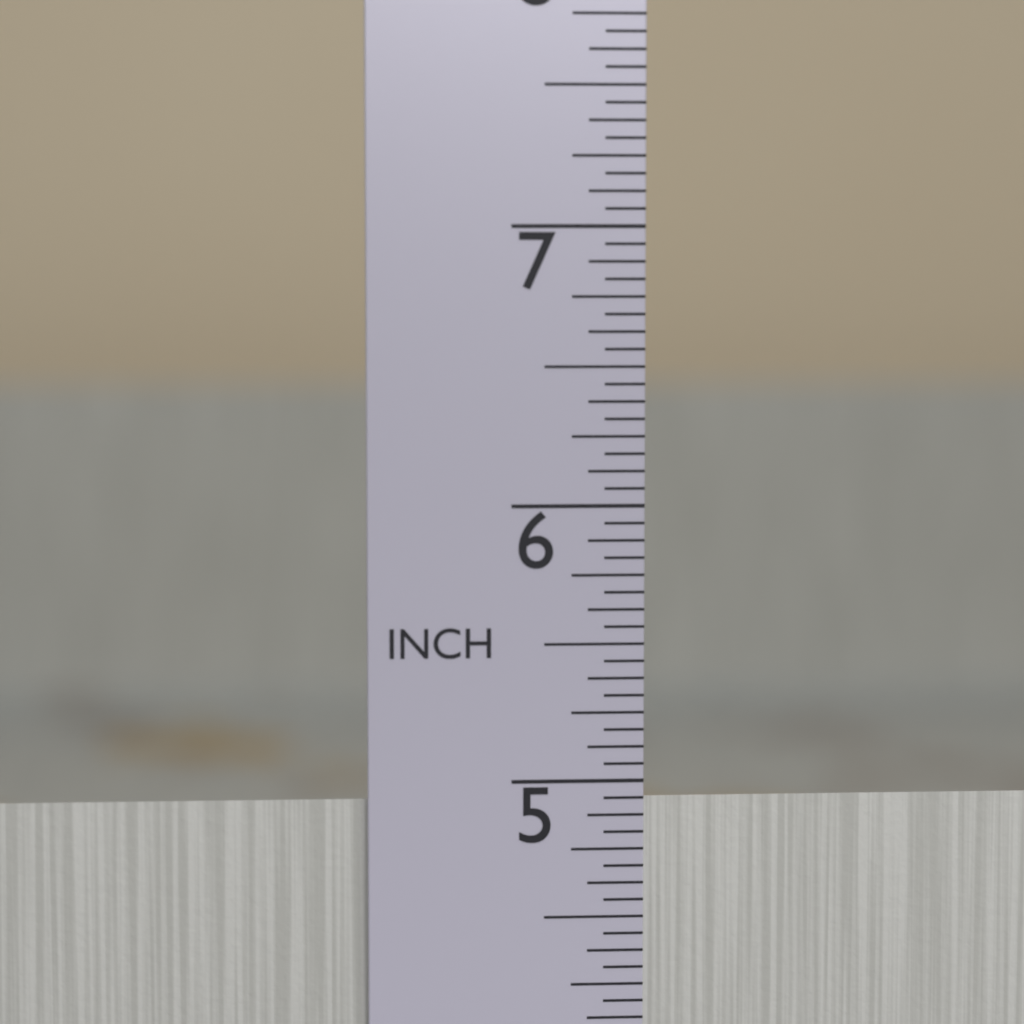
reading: 4.9375 in
